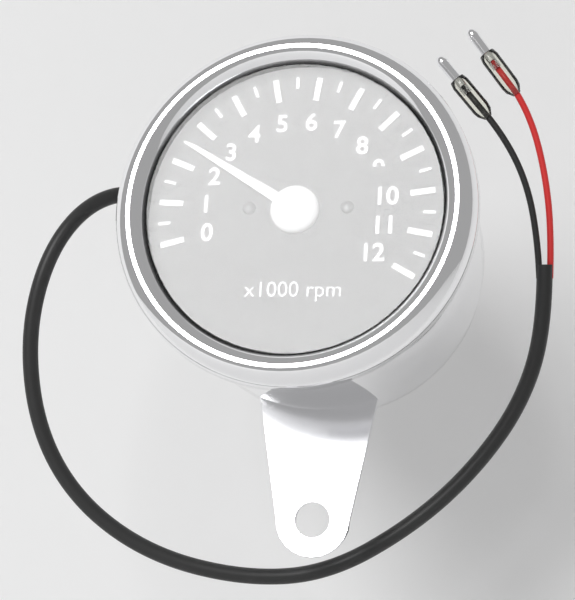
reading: 2.5 x1000 rpm
